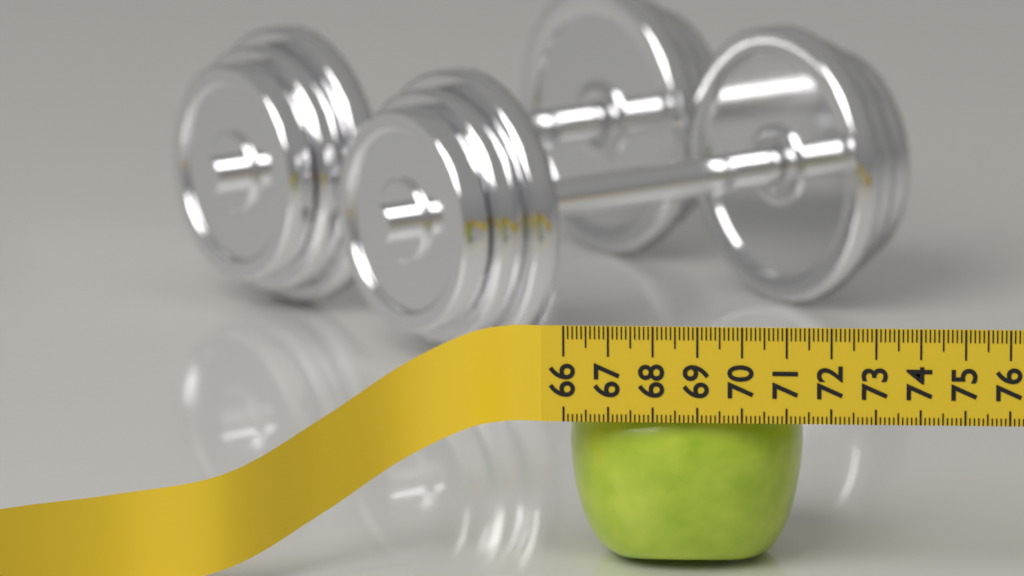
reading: 71.3 (no unit)
